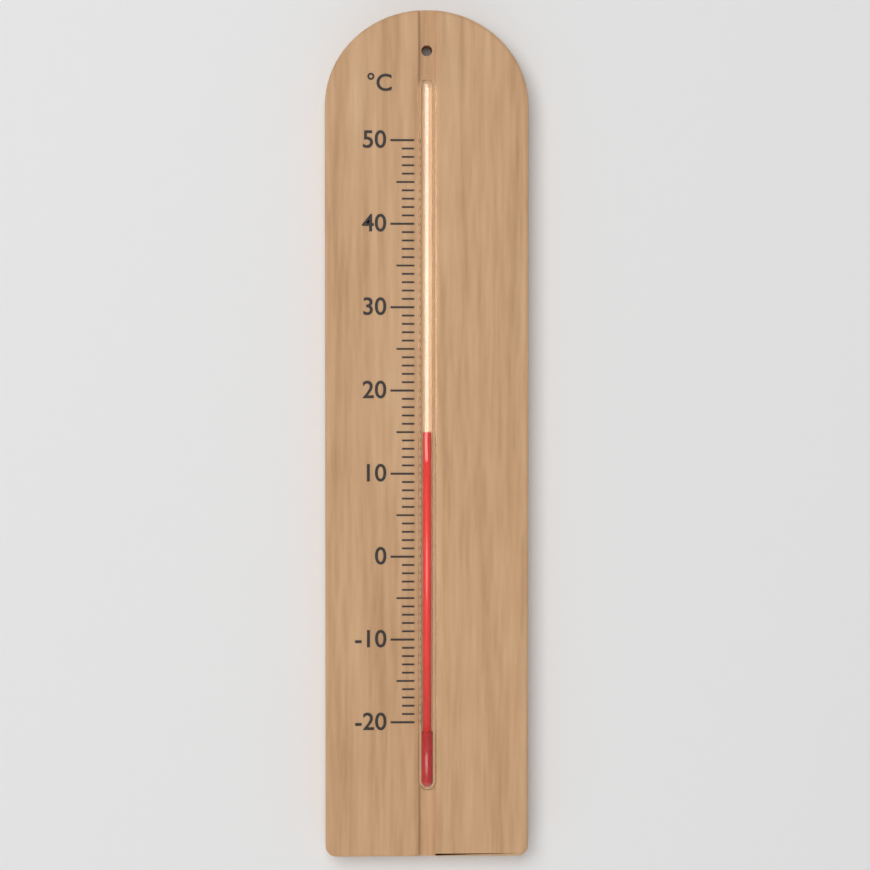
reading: 15 °C
